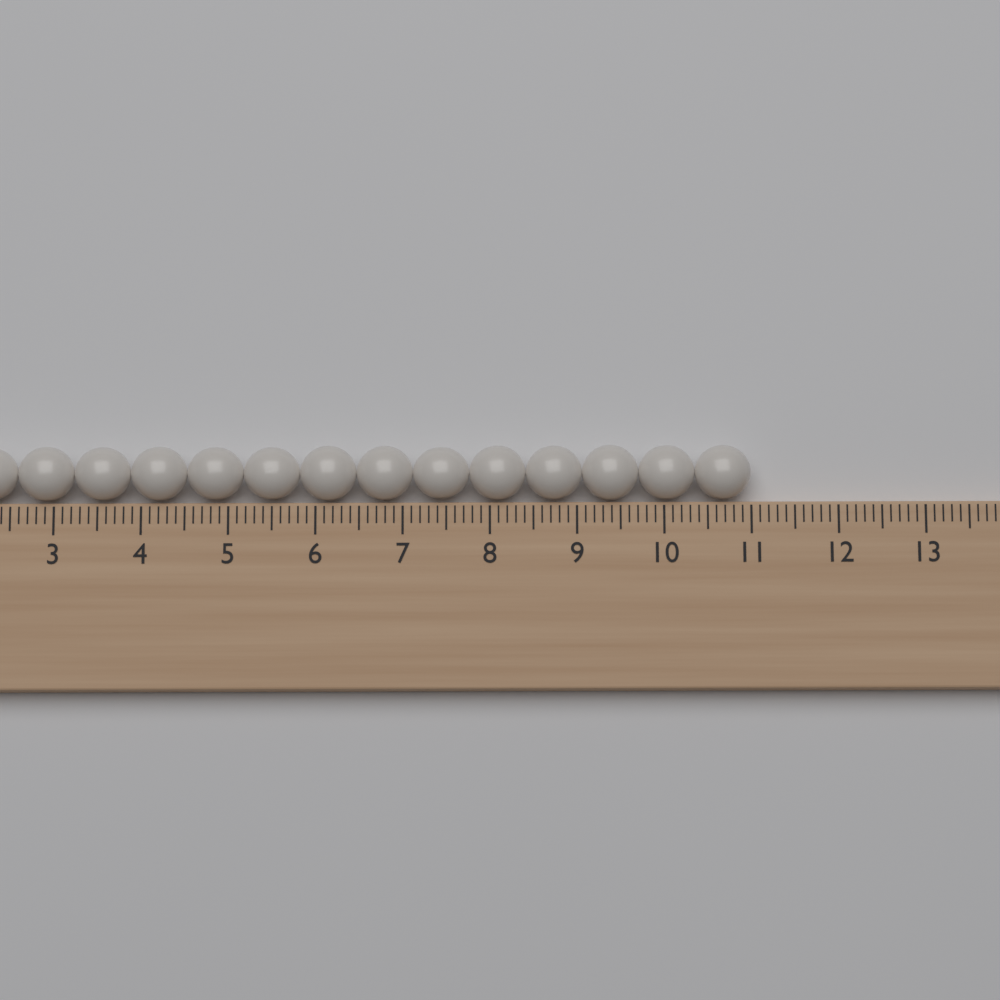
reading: 11.0 (no unit)
